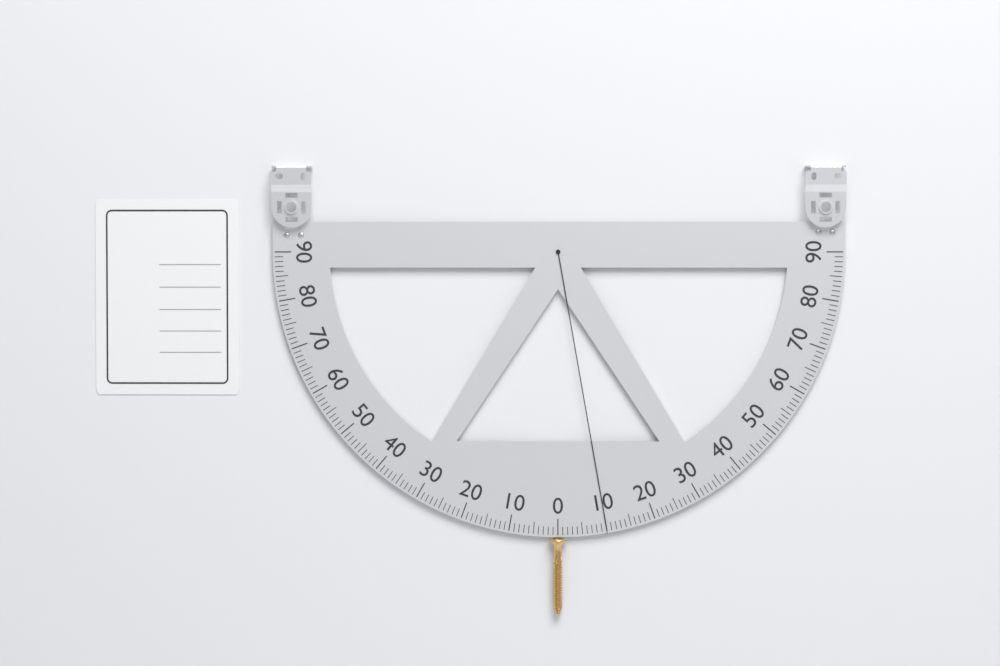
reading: 10 (no unit)
